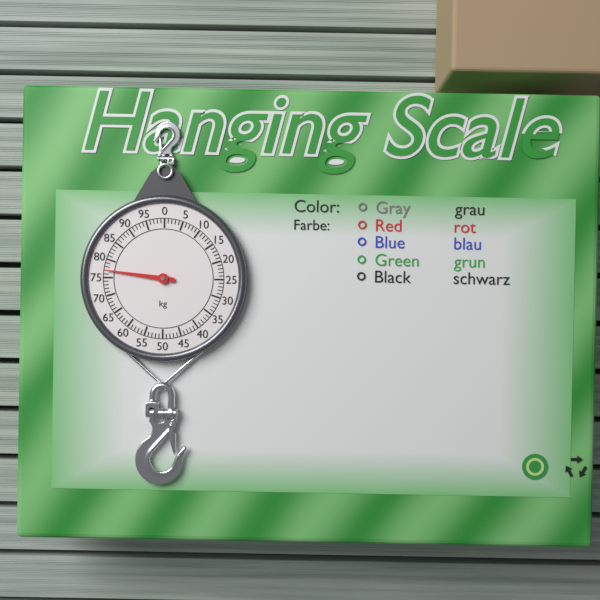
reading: 77 kg
